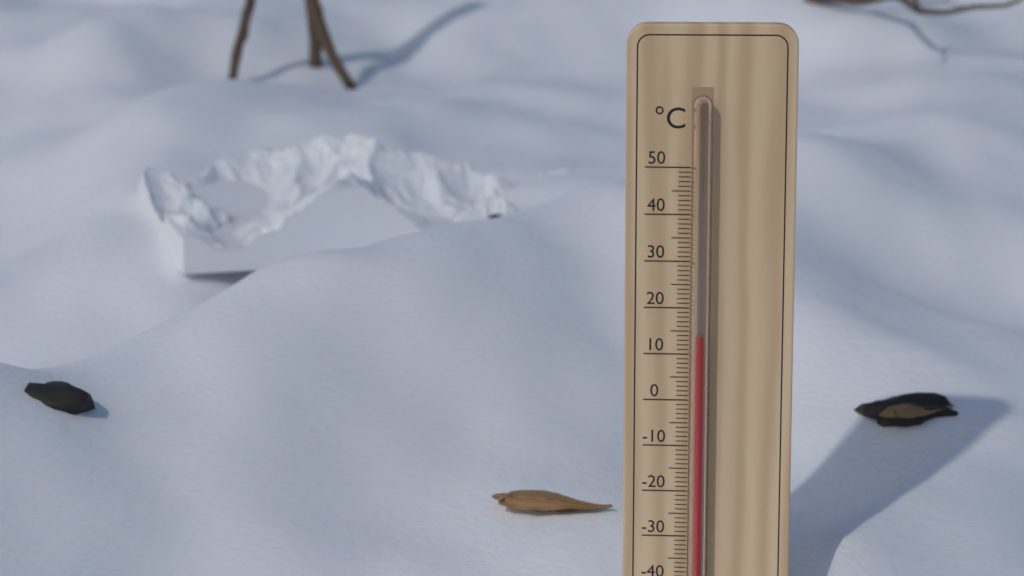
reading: 14 °C
